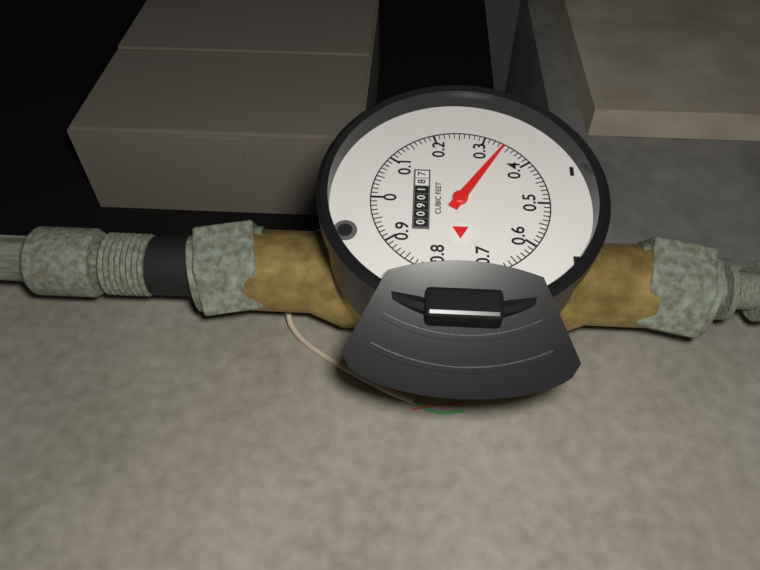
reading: 0.34 cubic feet
